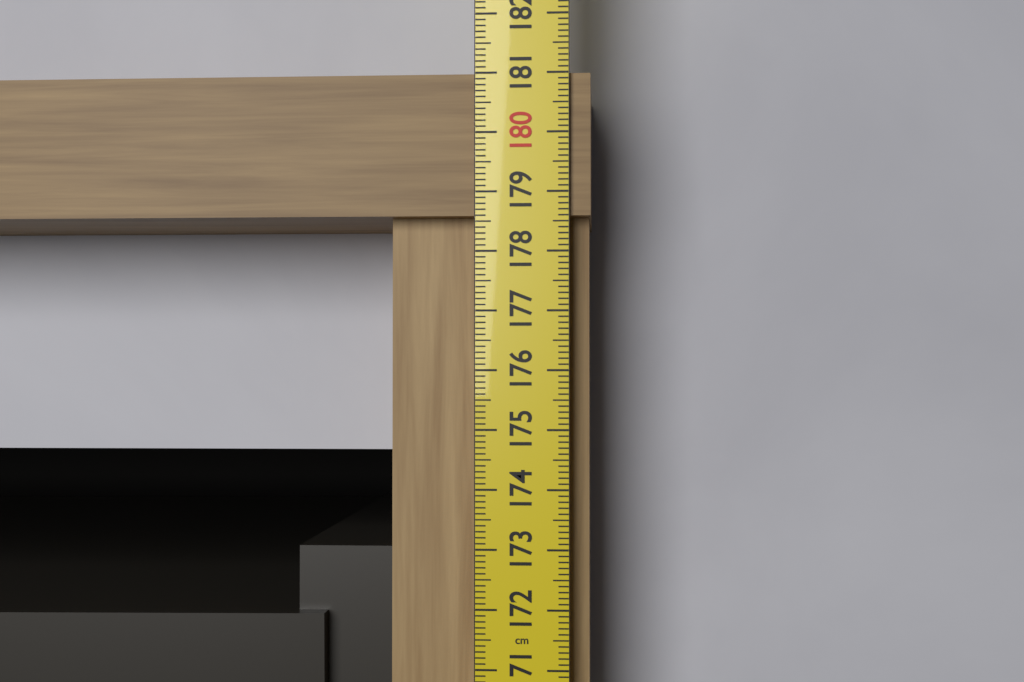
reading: 181.0 cm
